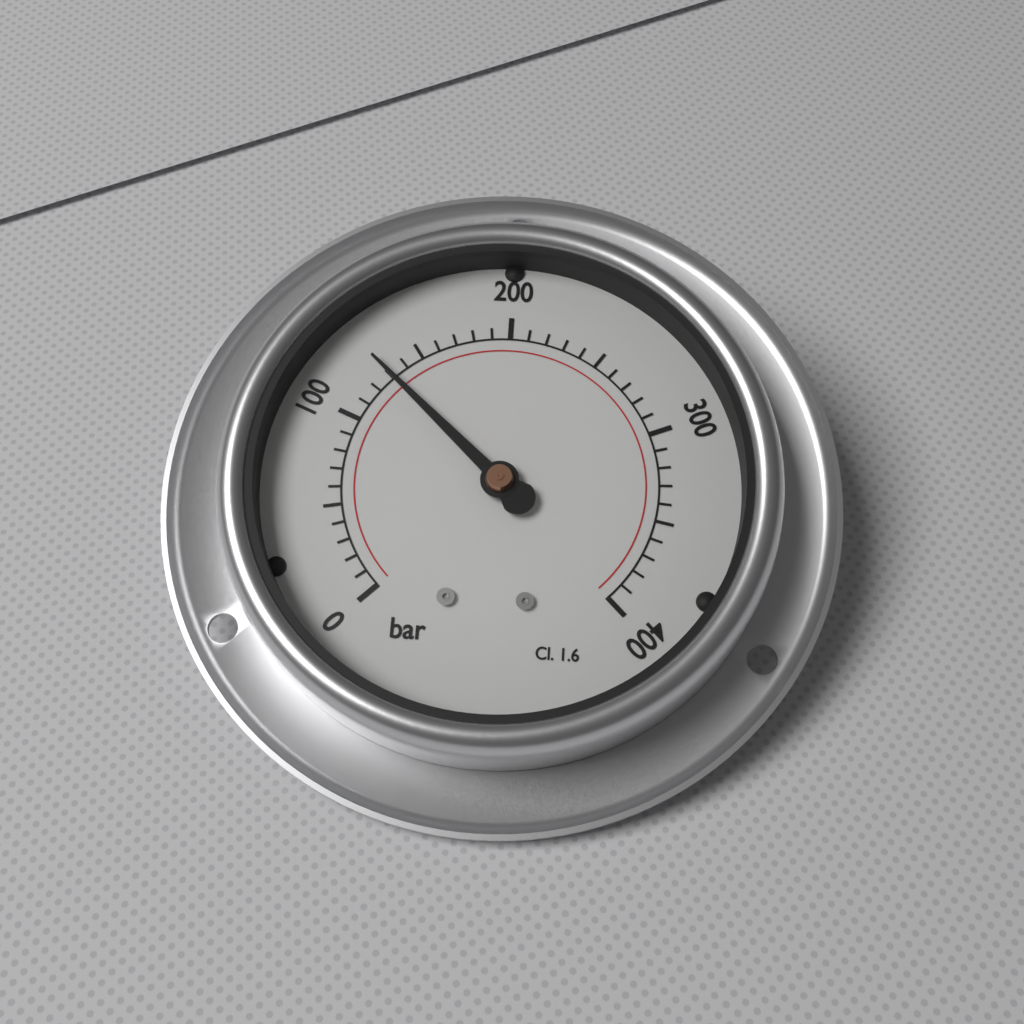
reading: 130 bar
